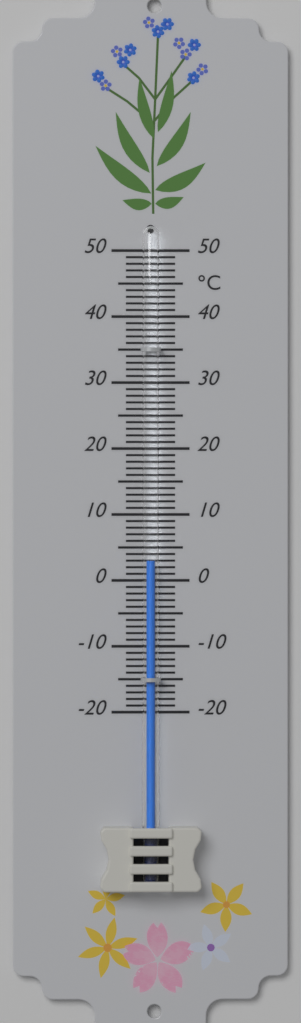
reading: 3 °C
